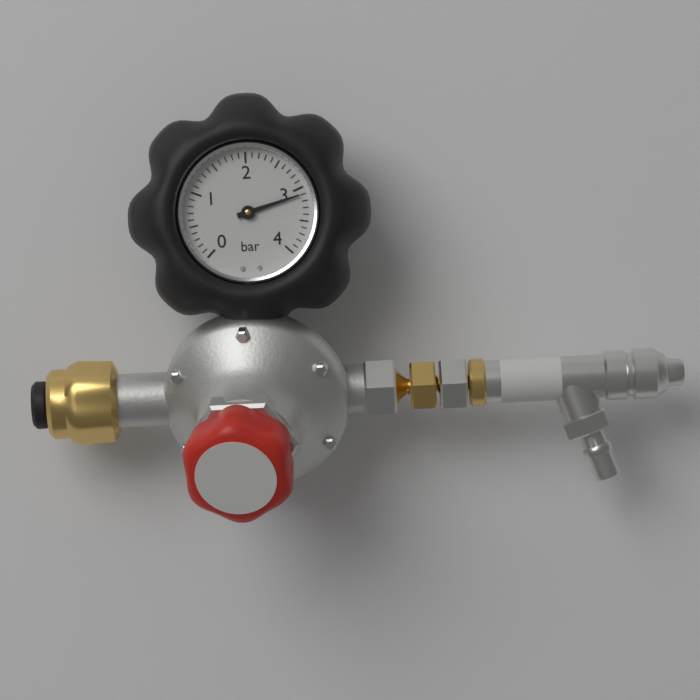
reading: 3.1 bar
